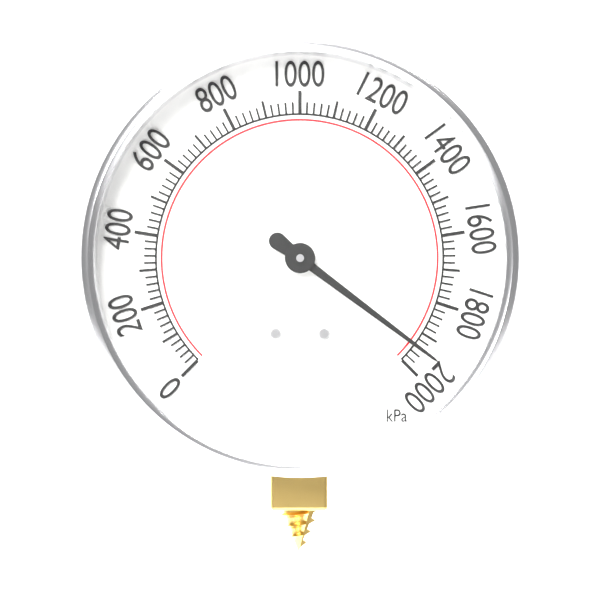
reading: 1940 kPa
